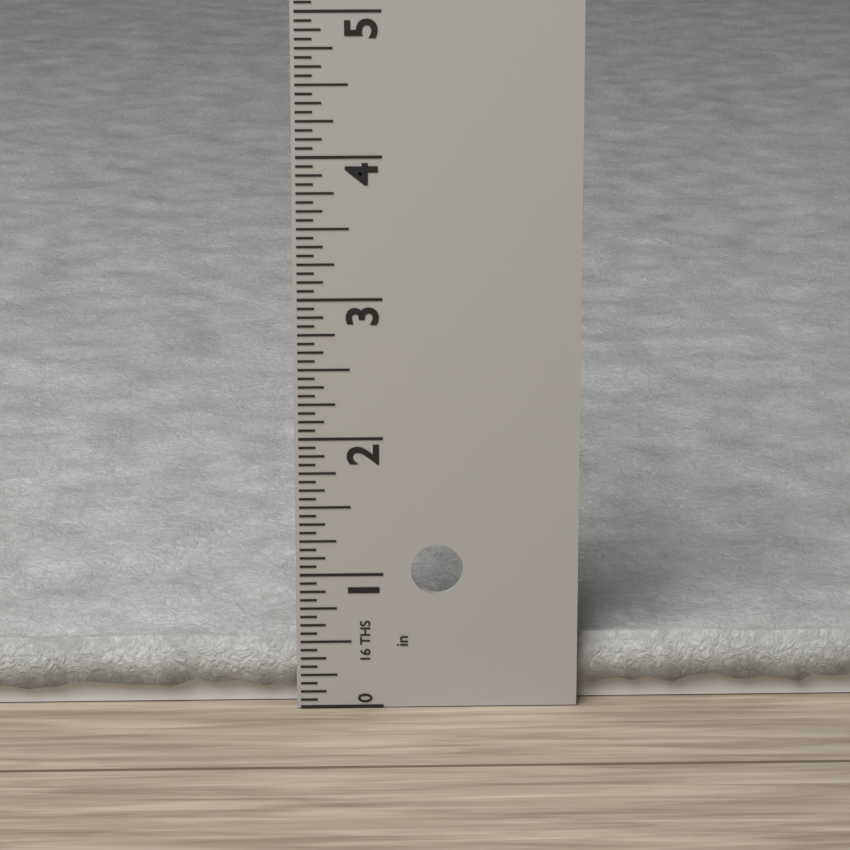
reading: 0.5000 in
